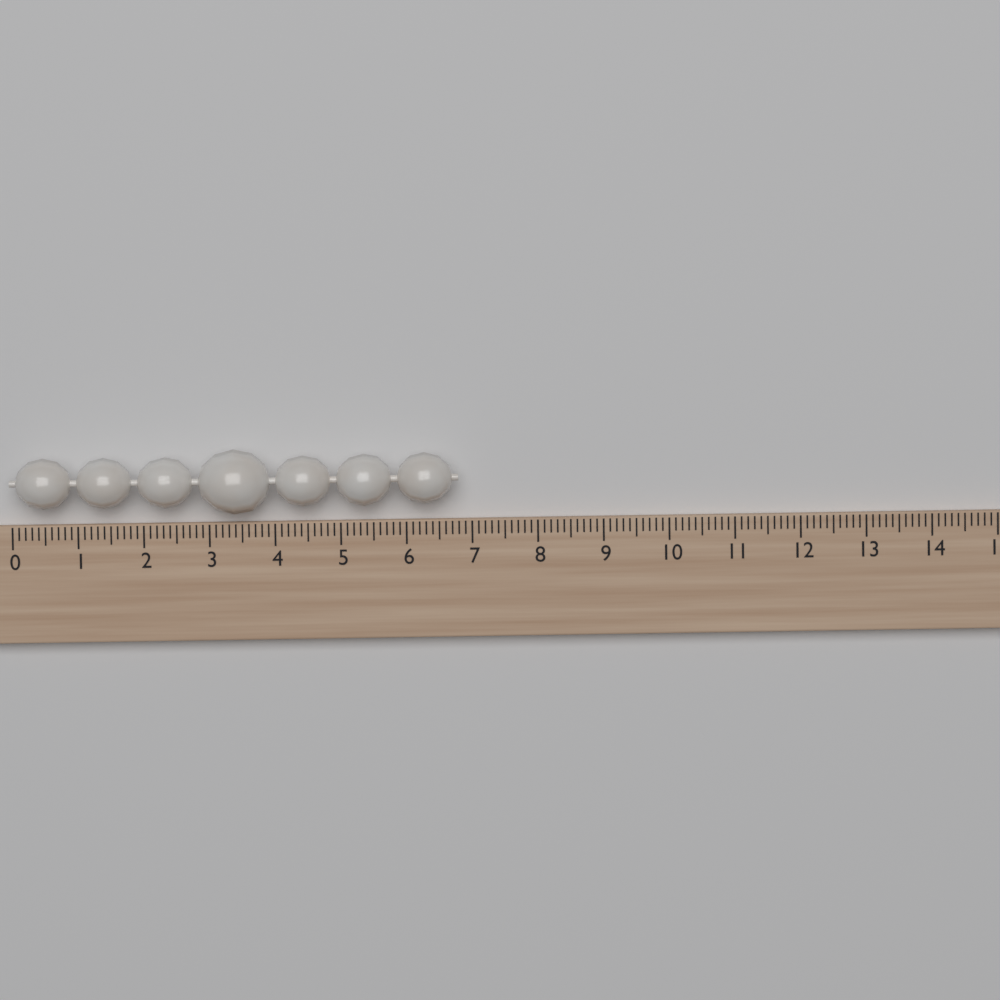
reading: 6.8 (no unit)
